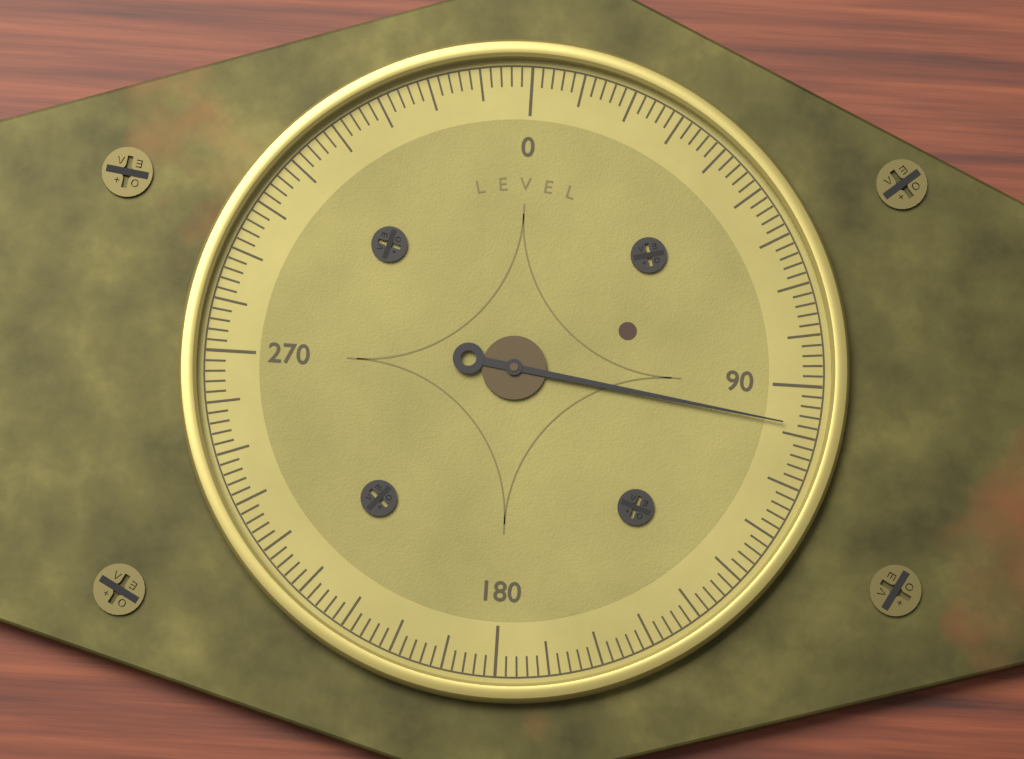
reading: 98 (no unit)
